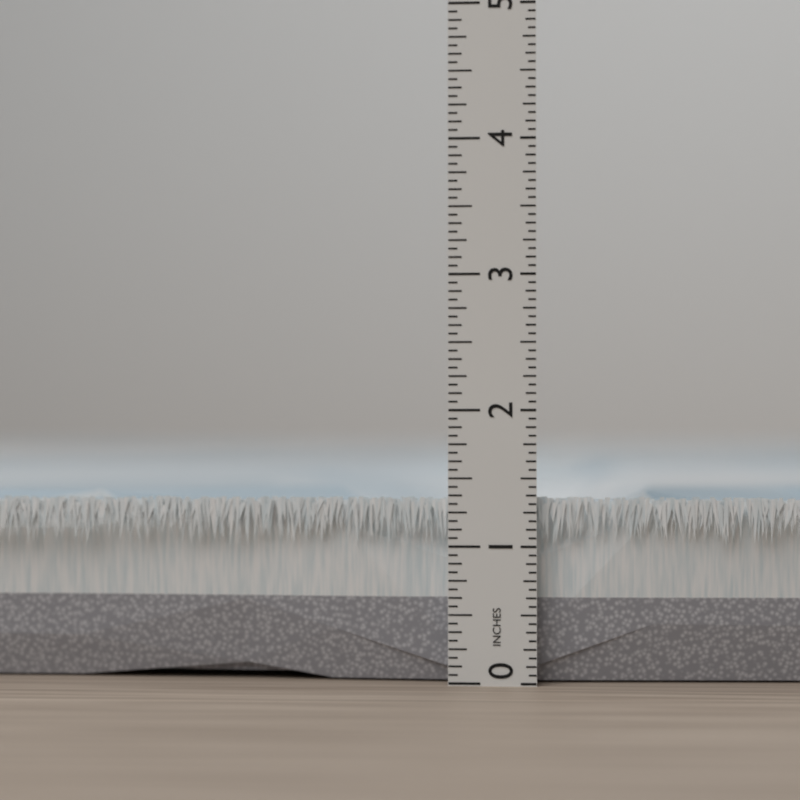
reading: 1.3750 in
